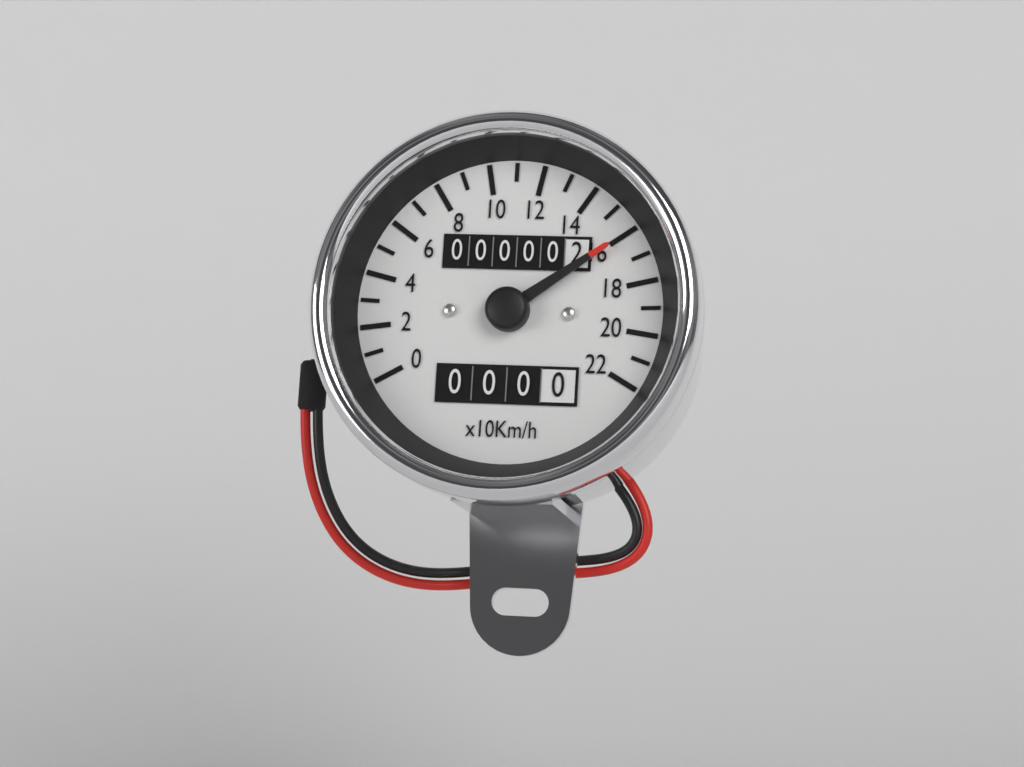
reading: 160 km/h
